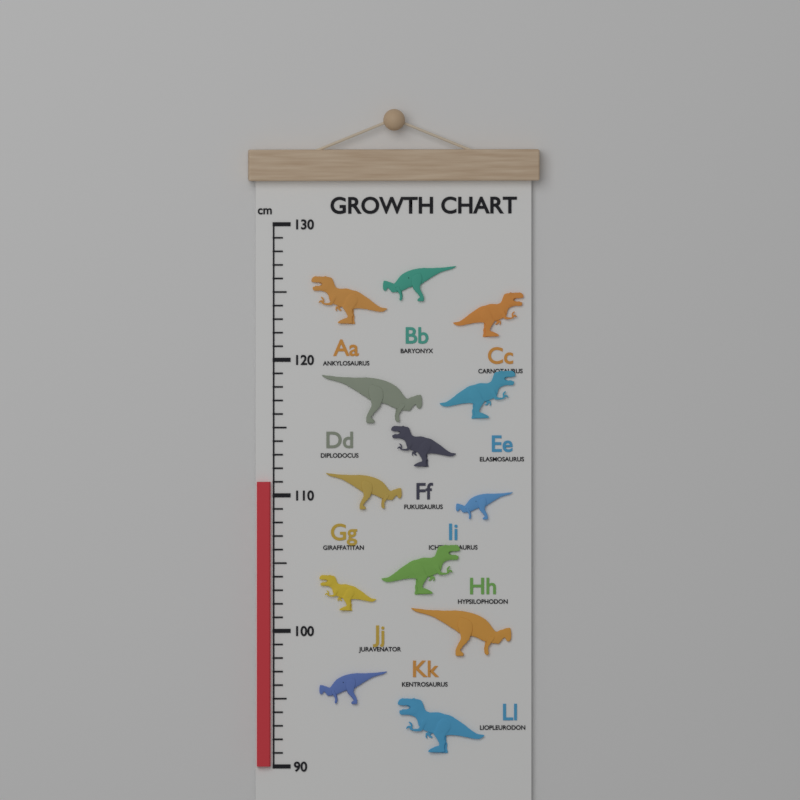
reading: 111 cm
